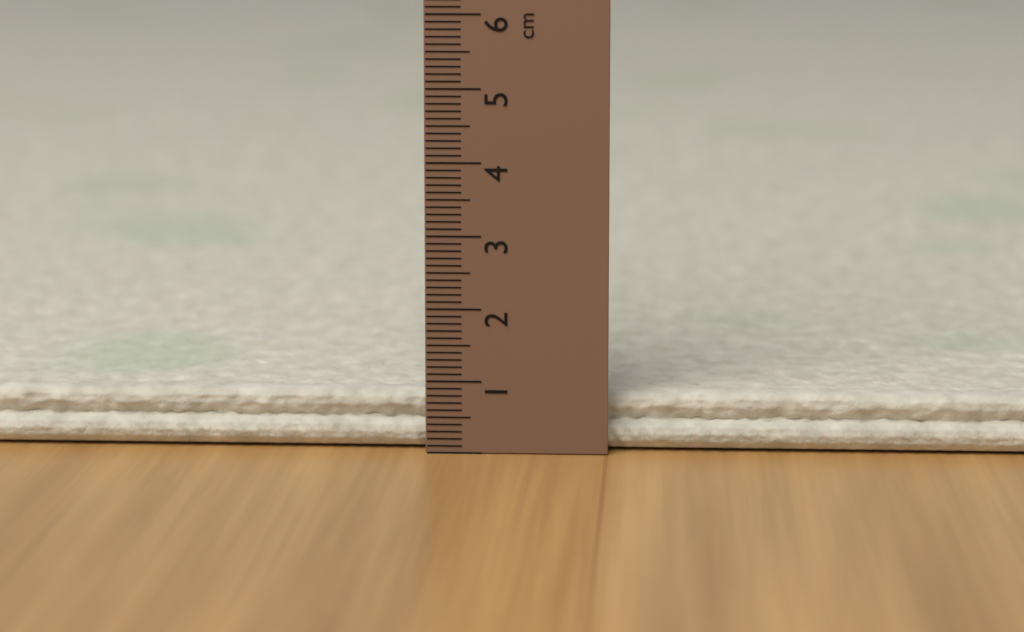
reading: 0.8 cm
